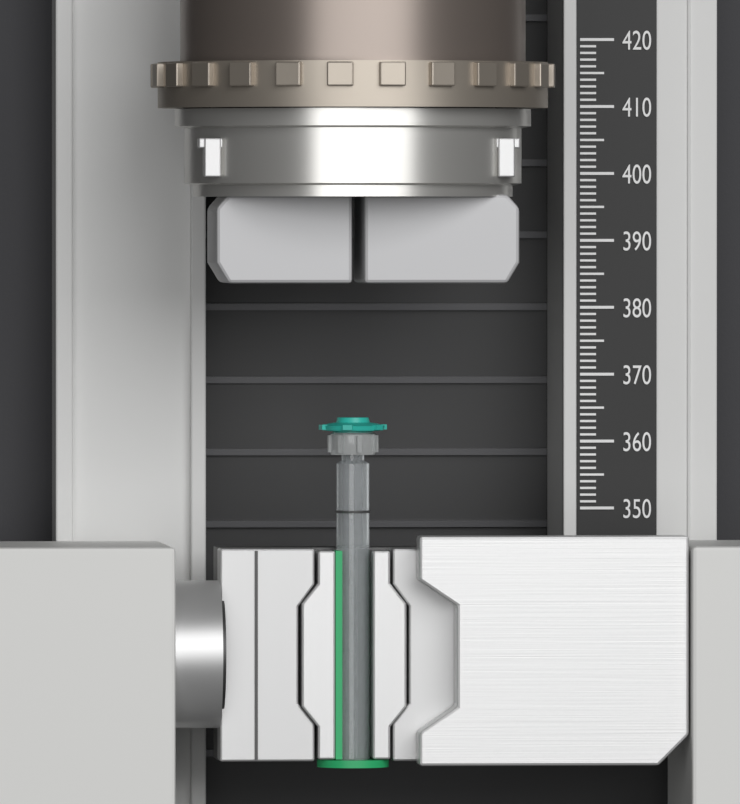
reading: 364 (no unit)
